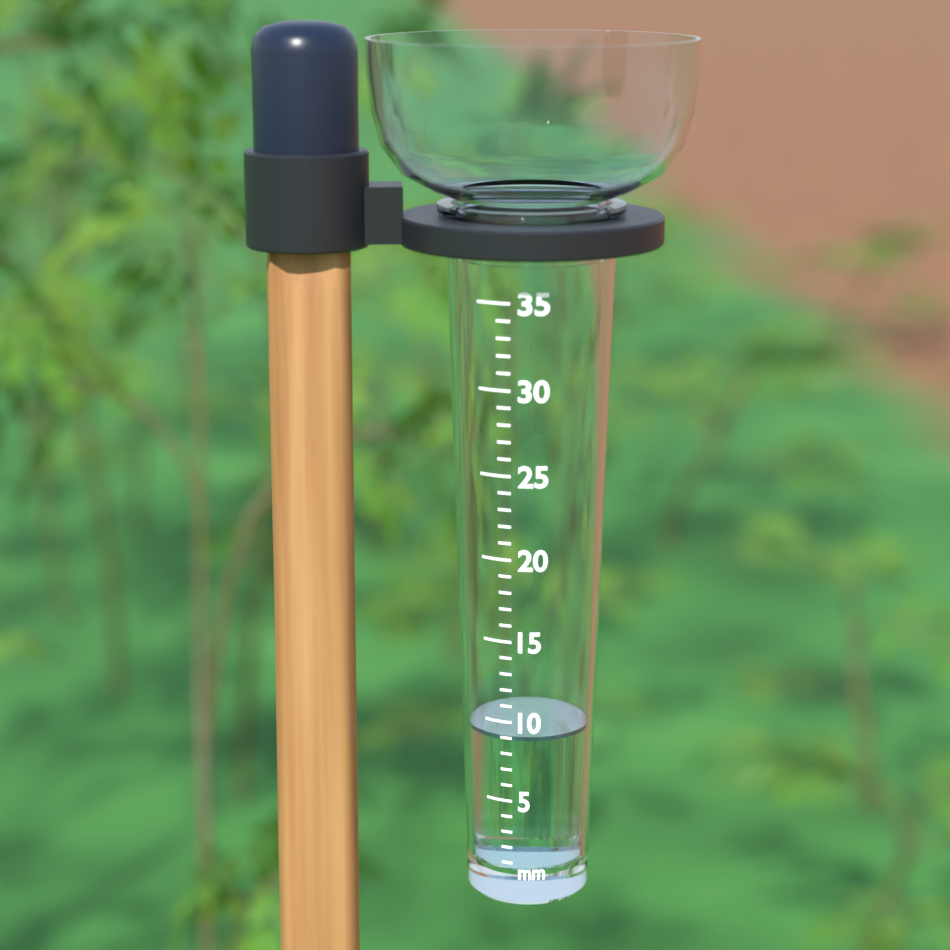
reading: 9 mm
